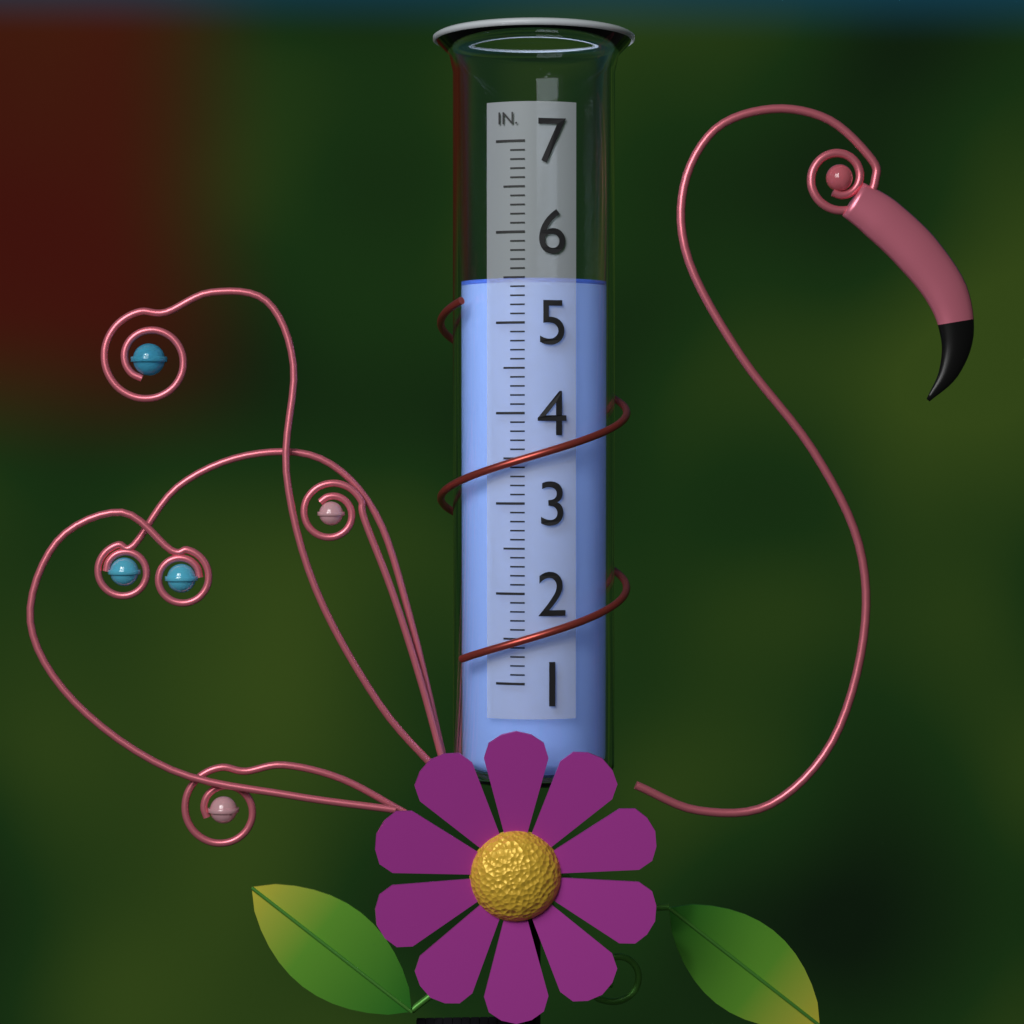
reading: 5.5 in
